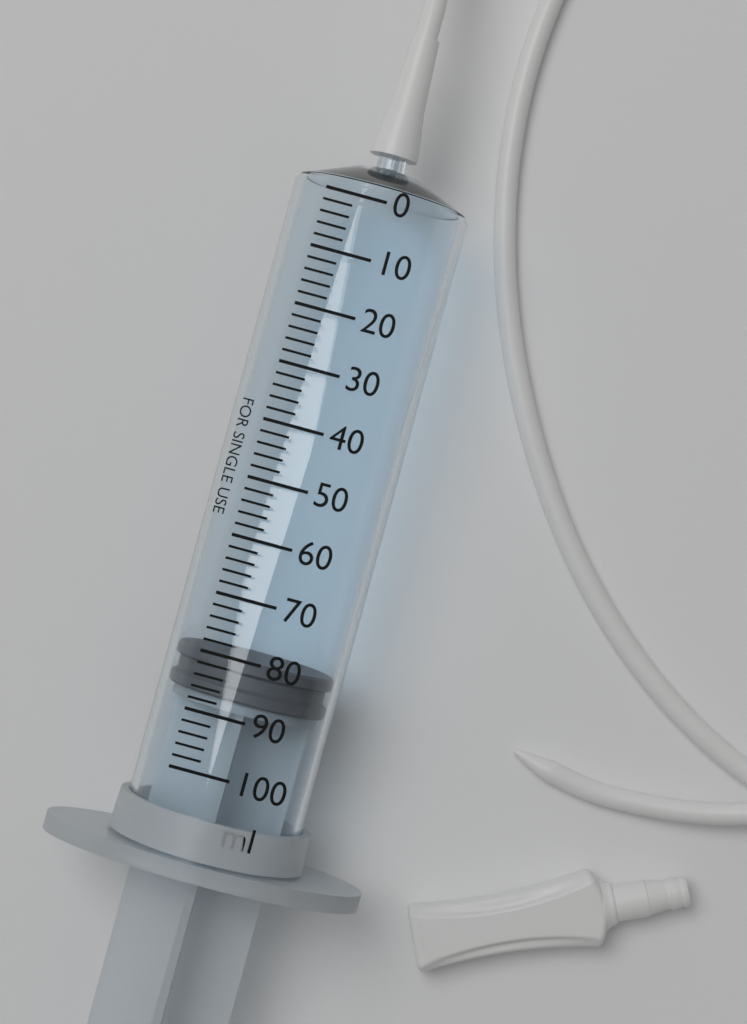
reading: 80 ml
